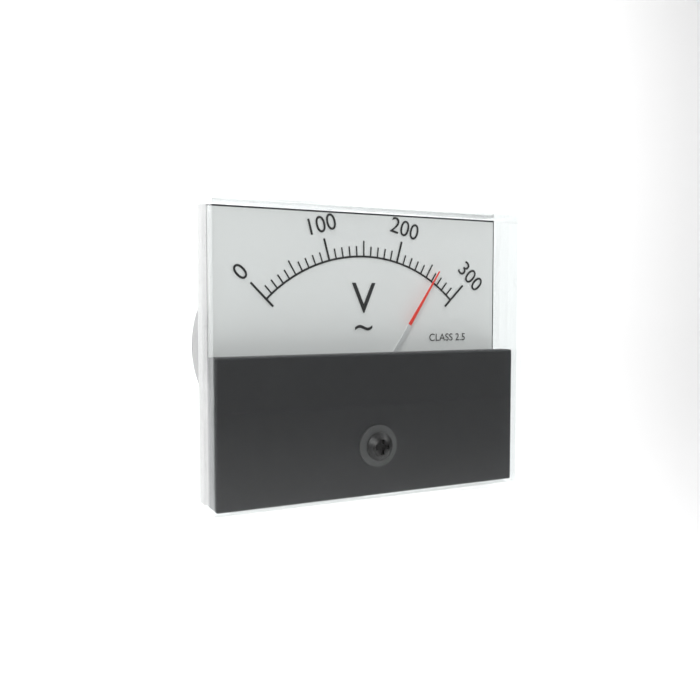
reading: 260 V
